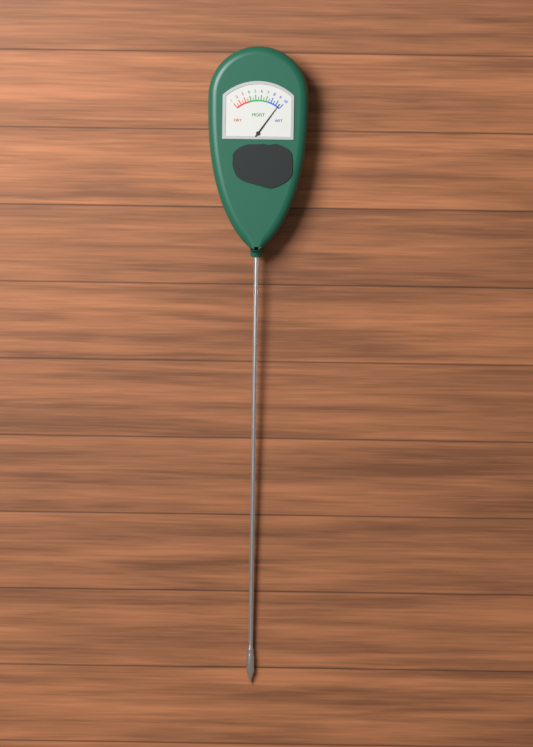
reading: 9.5 (no unit)
